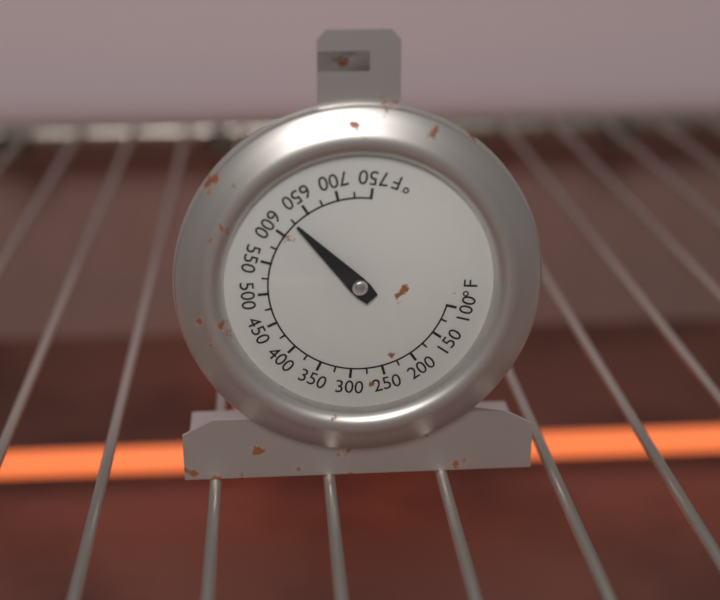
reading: 625 °F
